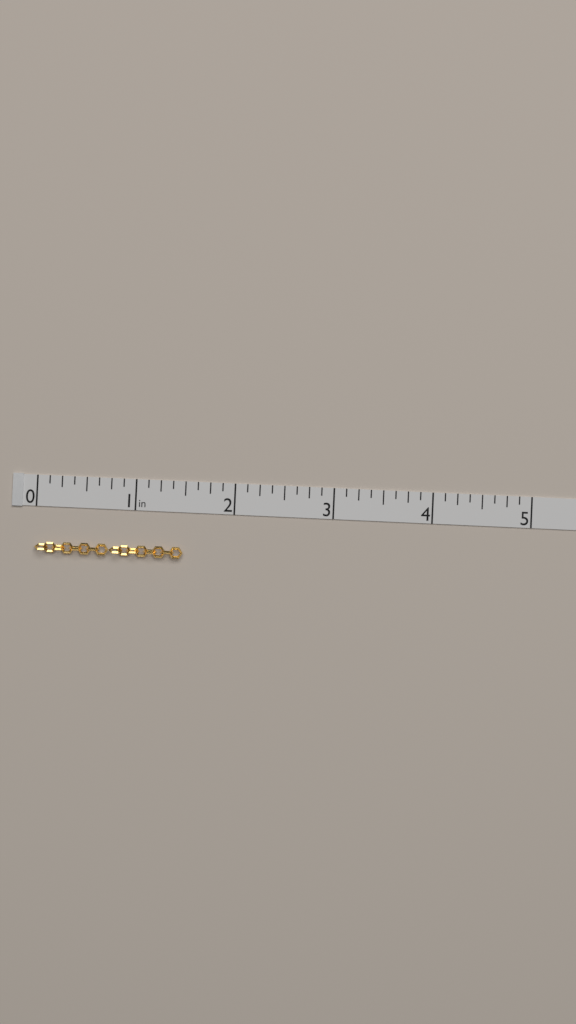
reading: 1.500 in
